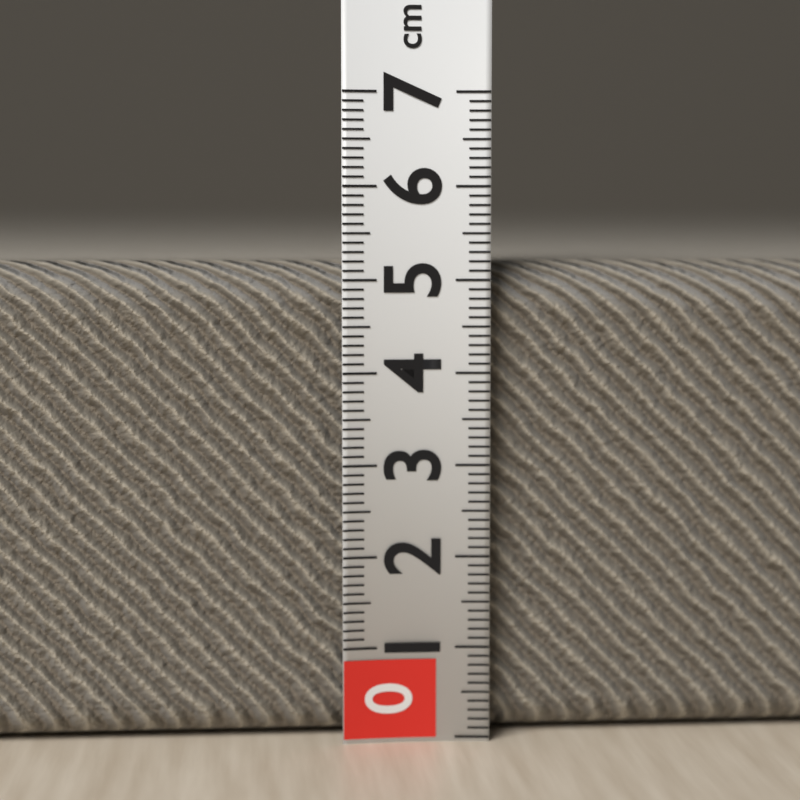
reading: 5.2 cm
